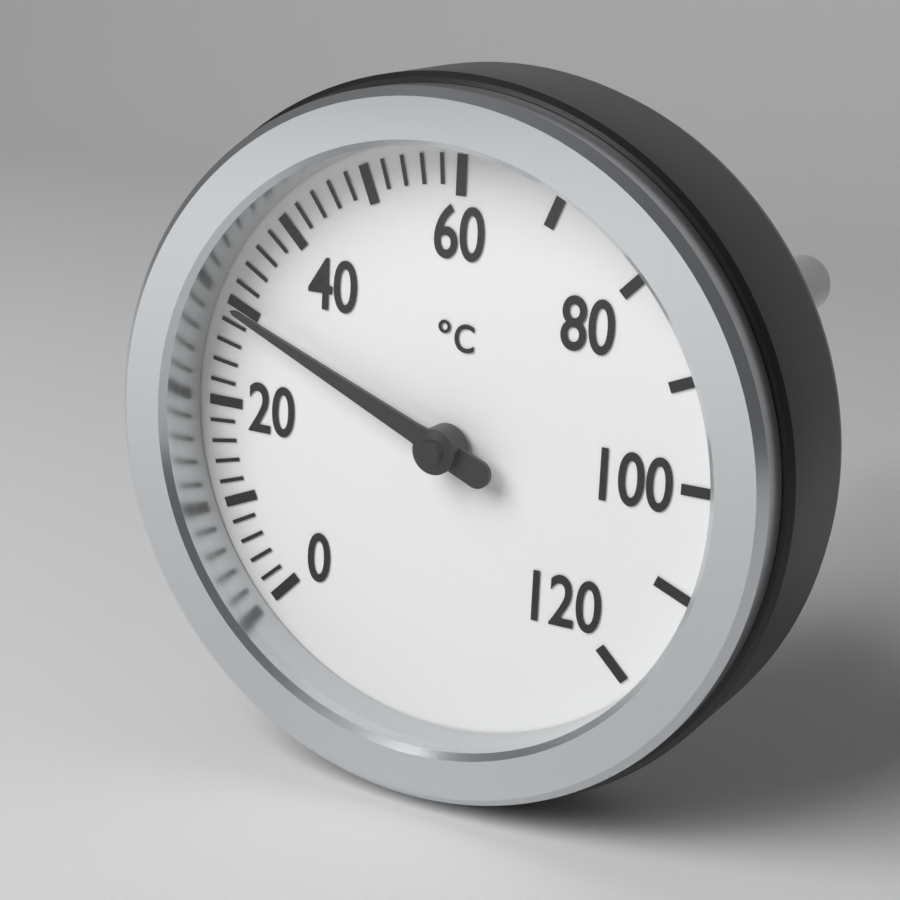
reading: 30 °C
